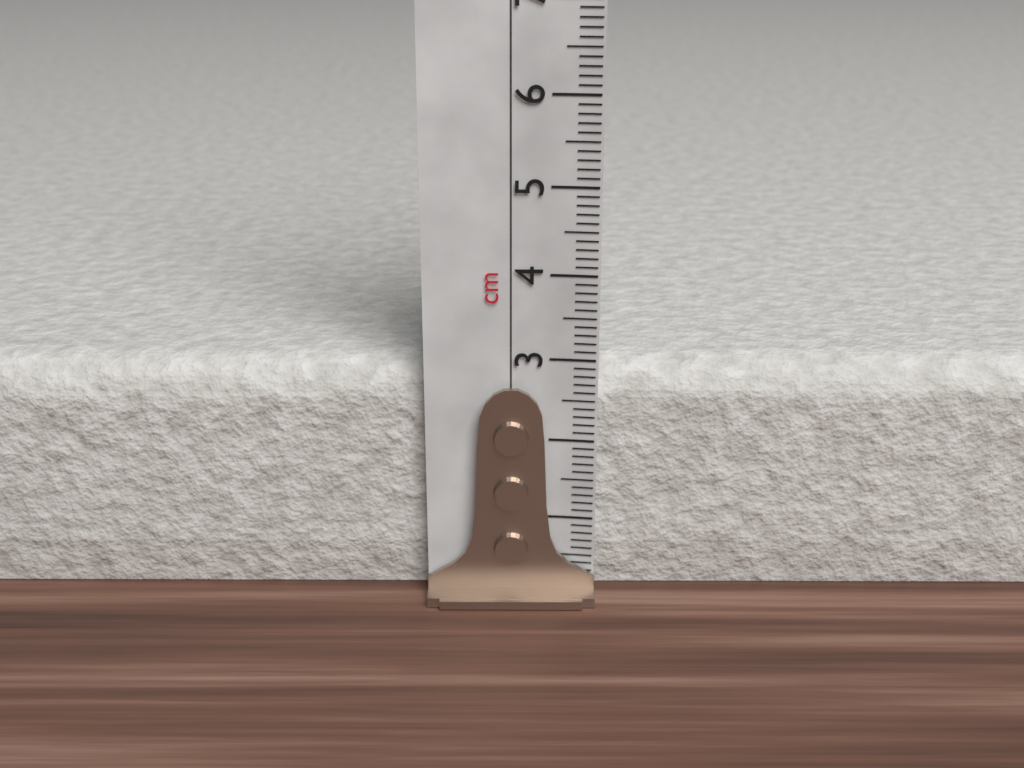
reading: 2.9 cm
